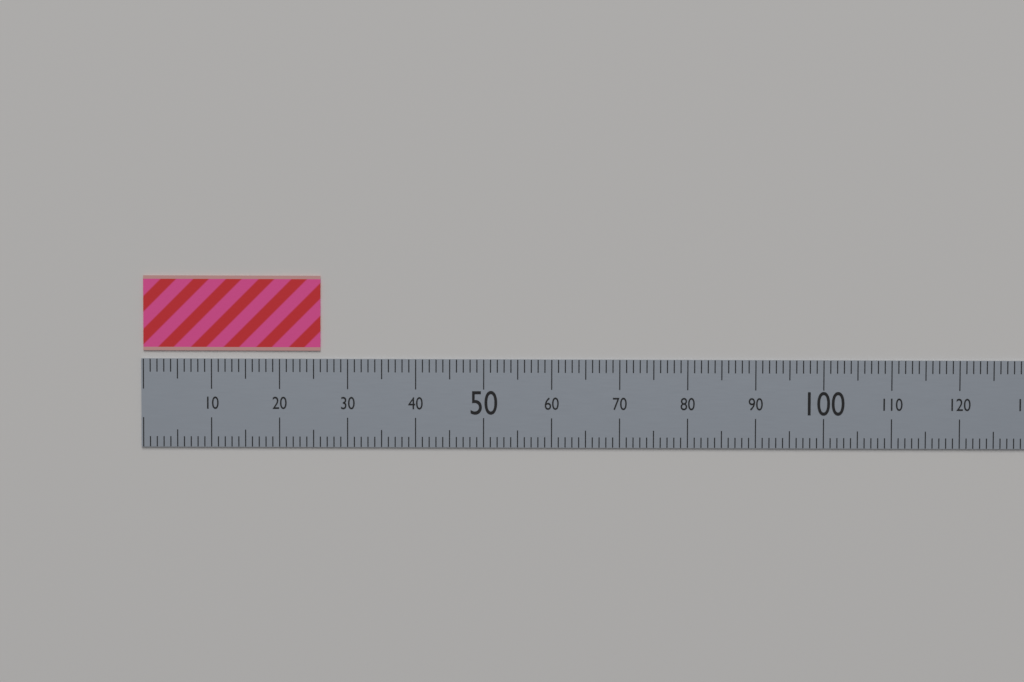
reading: 26 (no unit)
